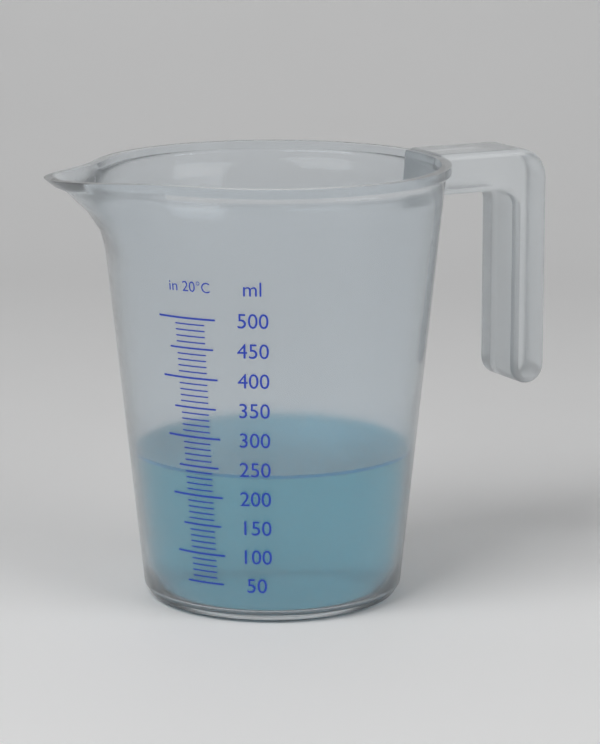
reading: 240 ml
